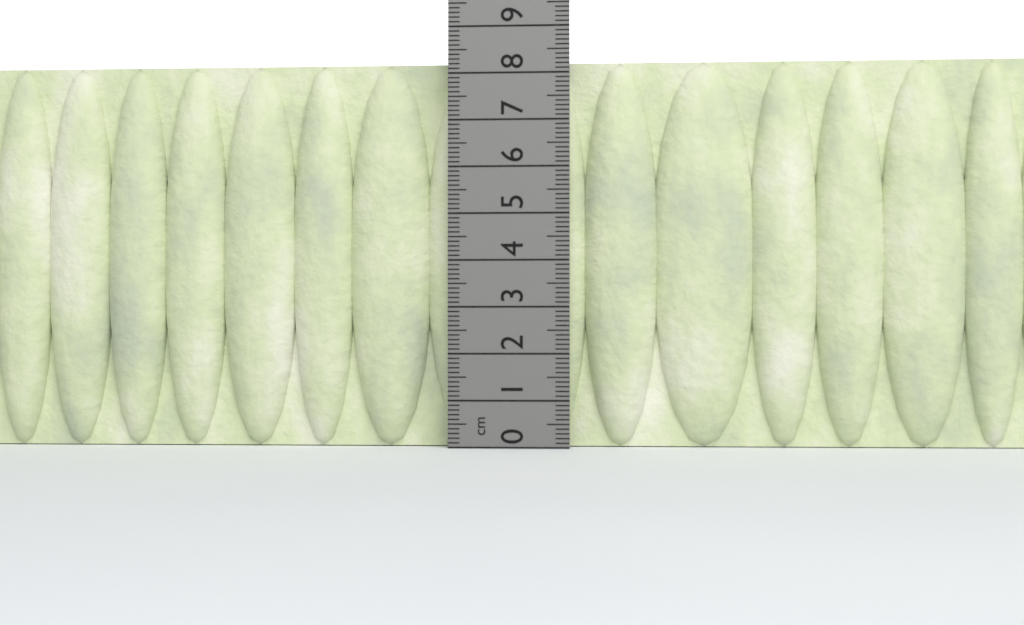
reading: 8.3 cm
